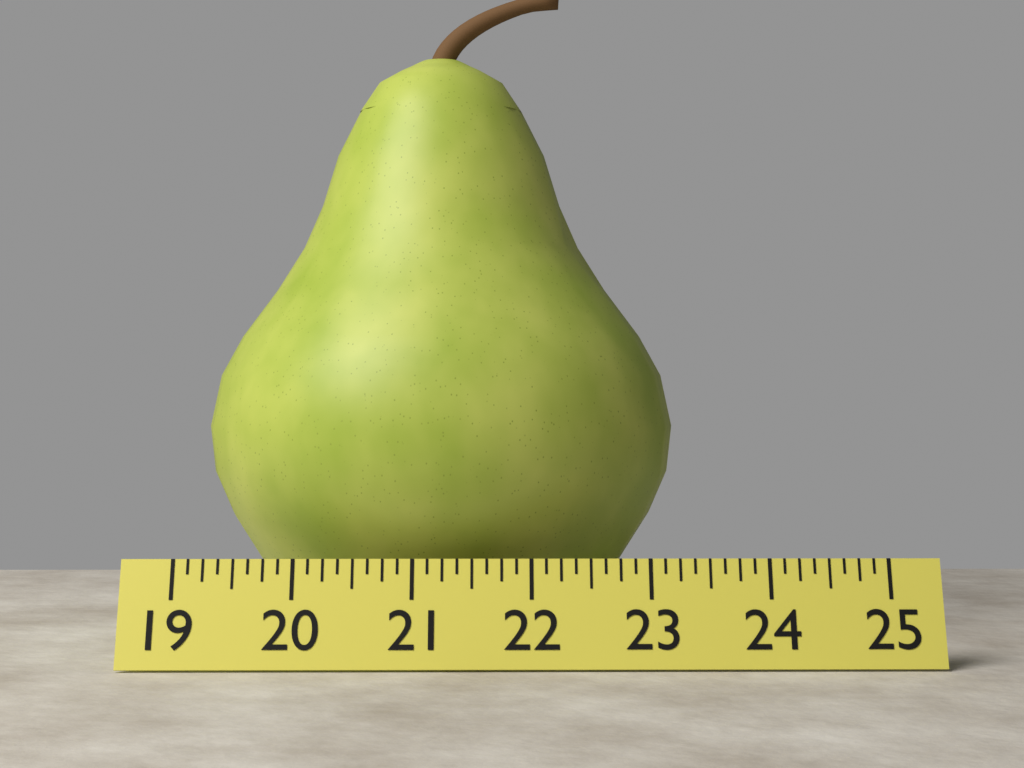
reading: 23.375 (no unit)
